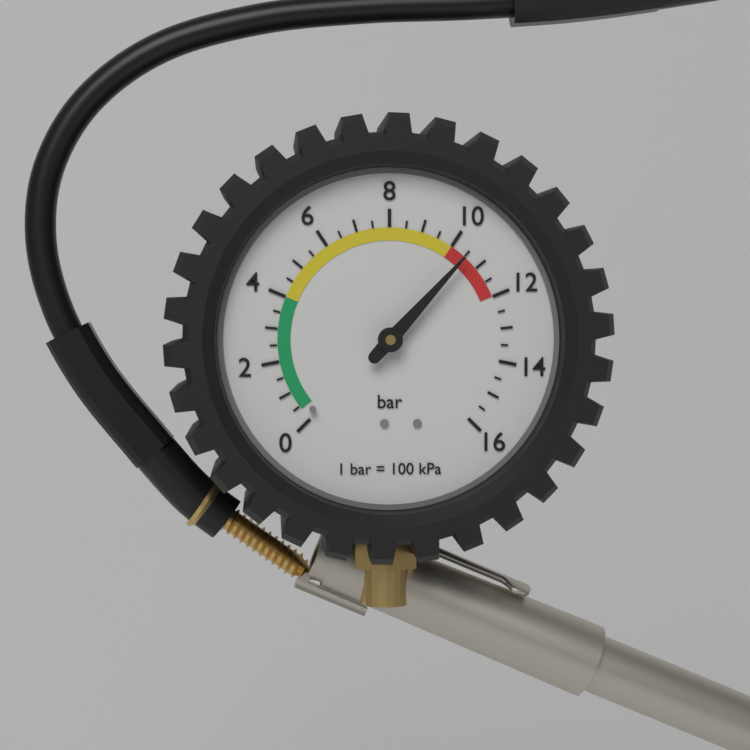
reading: 10.5 bar
